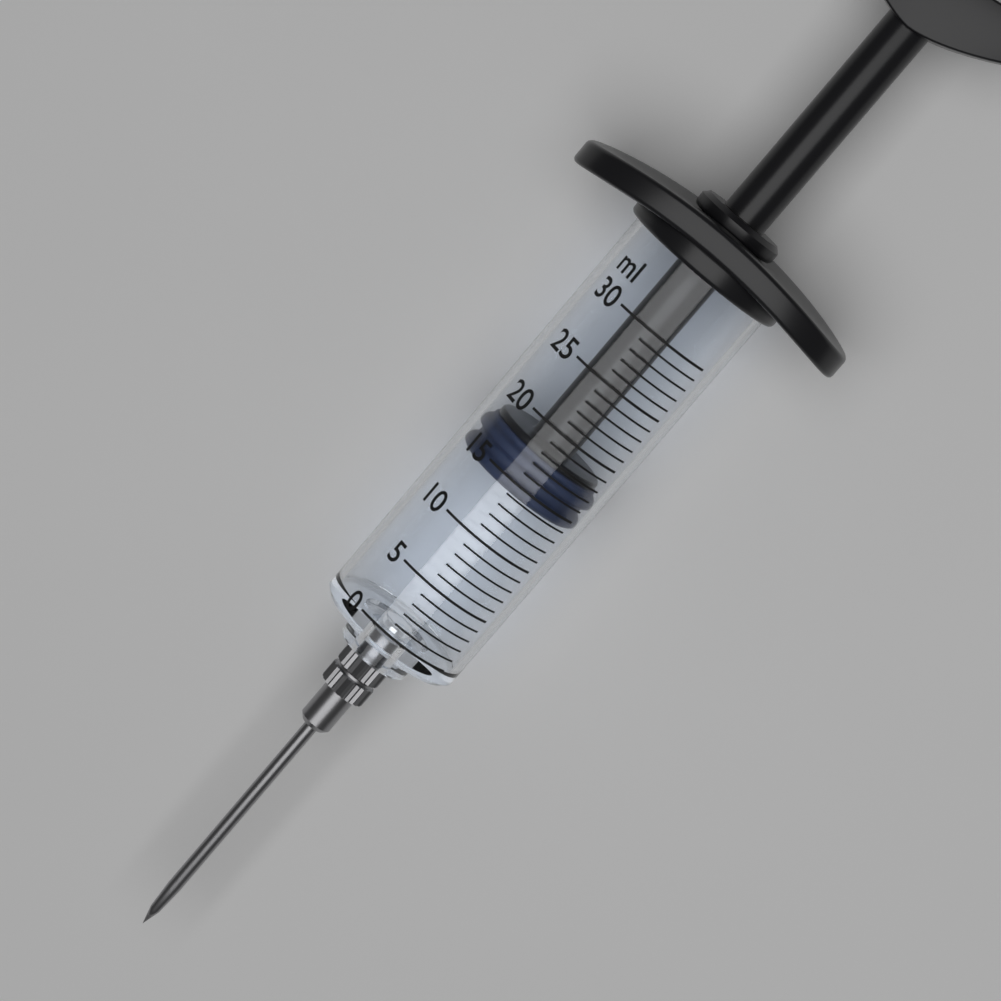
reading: 14 ml
